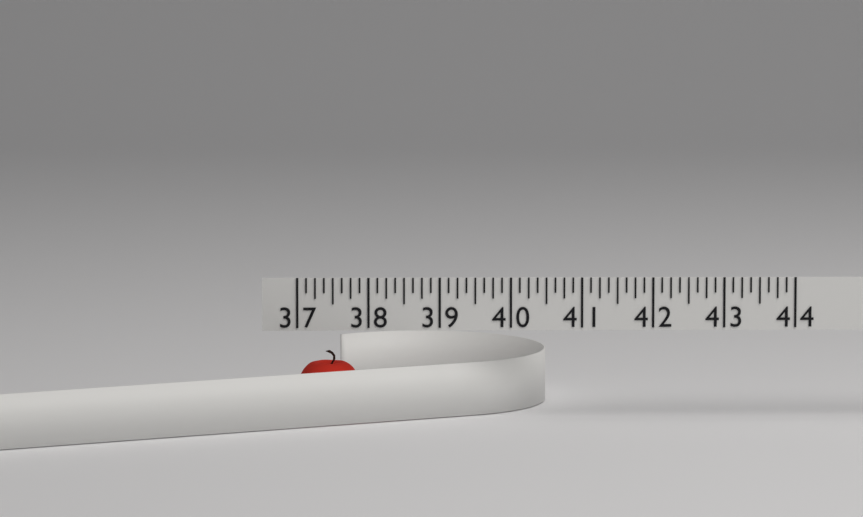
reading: 37.875 (no unit)
